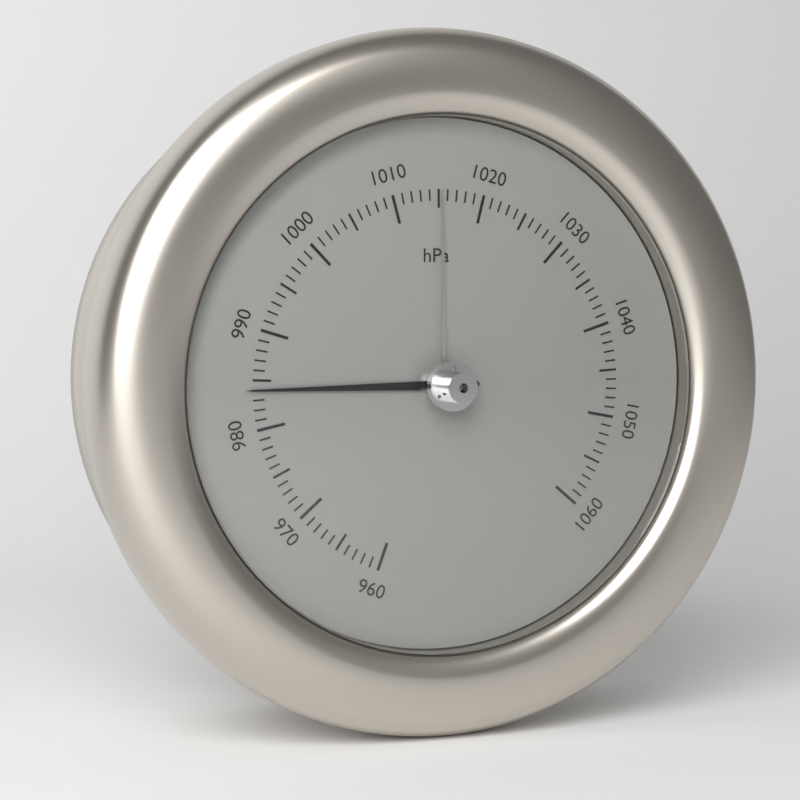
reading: 984 hPa
